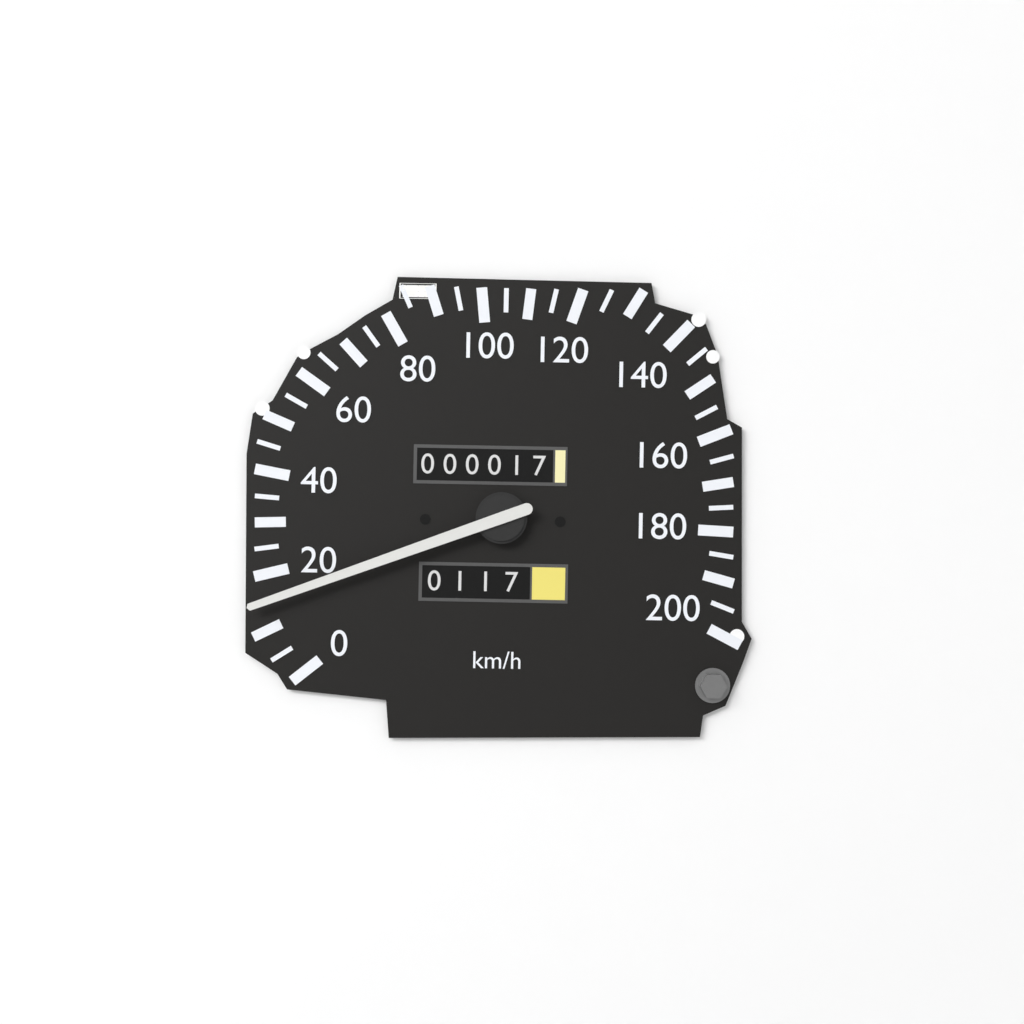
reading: 15 km/h
